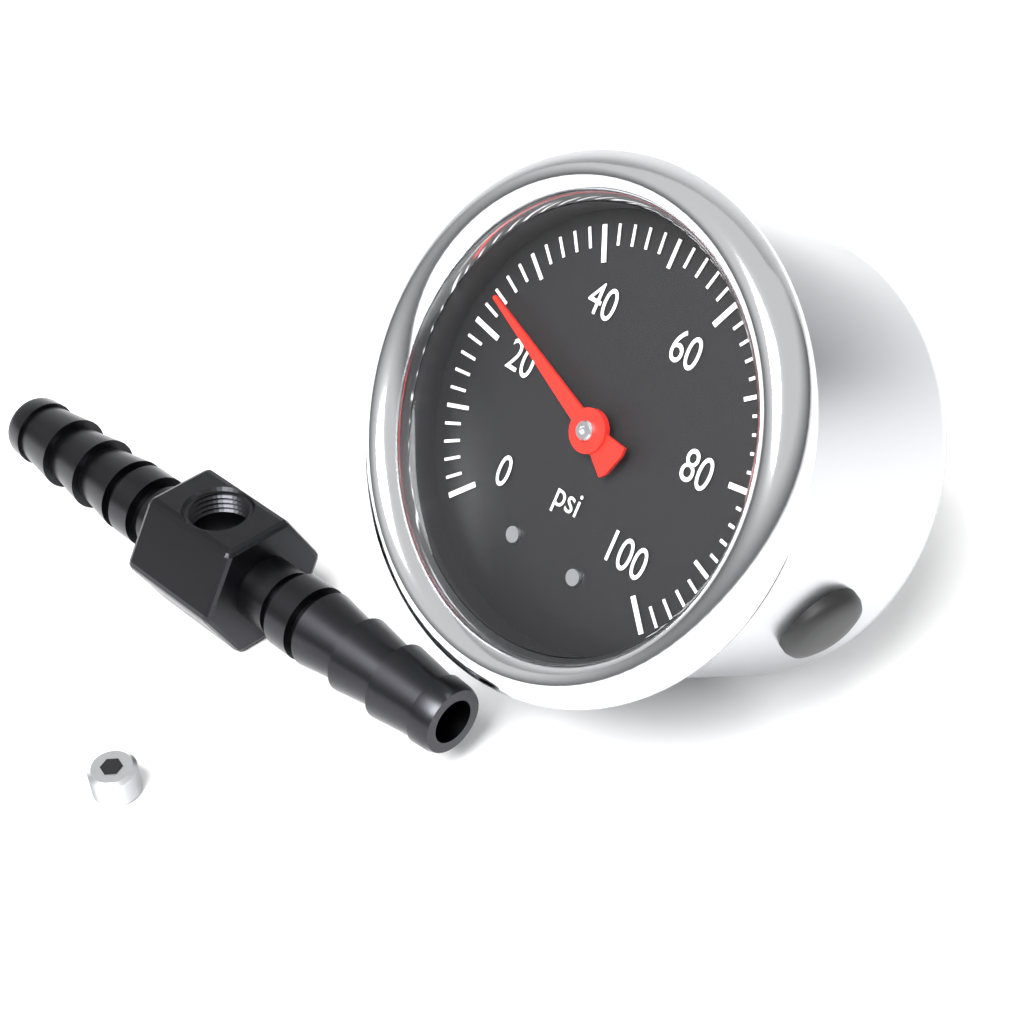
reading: 24 psi
